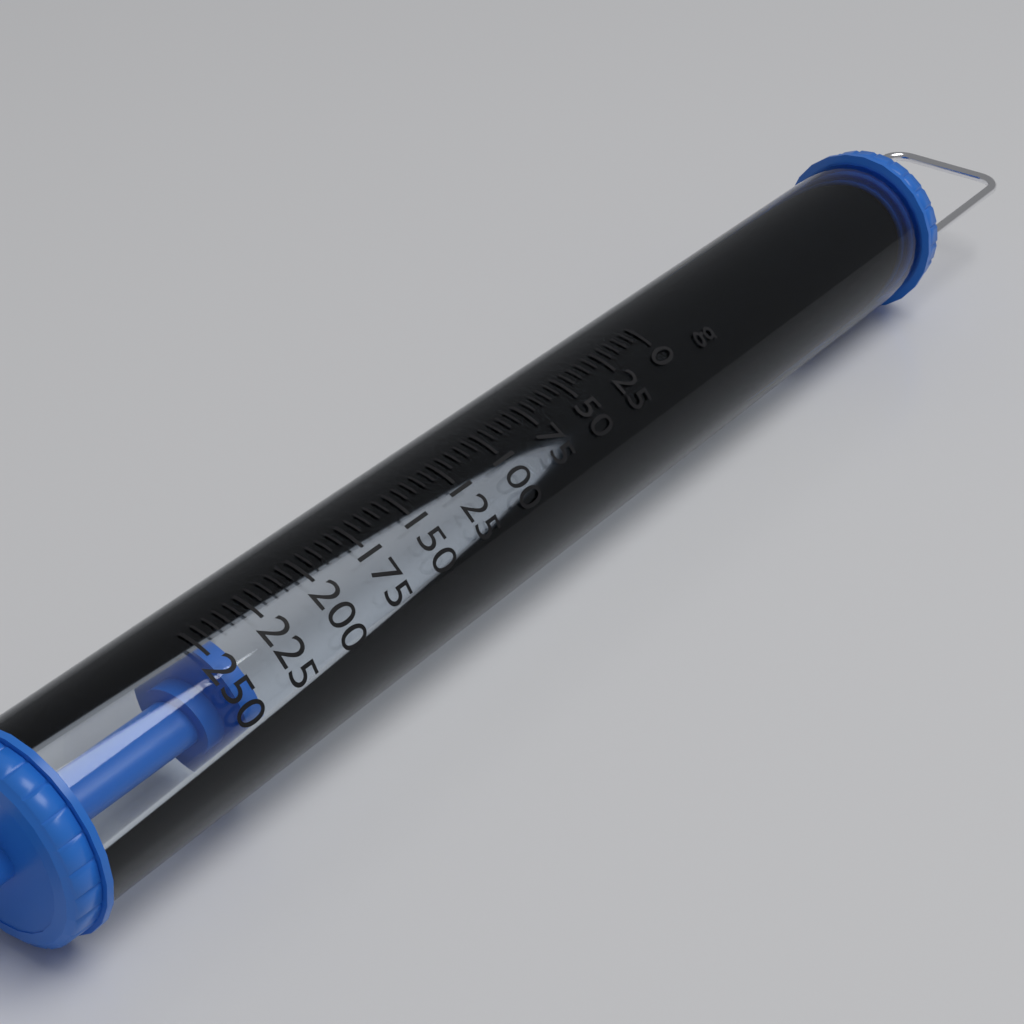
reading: 240 g
